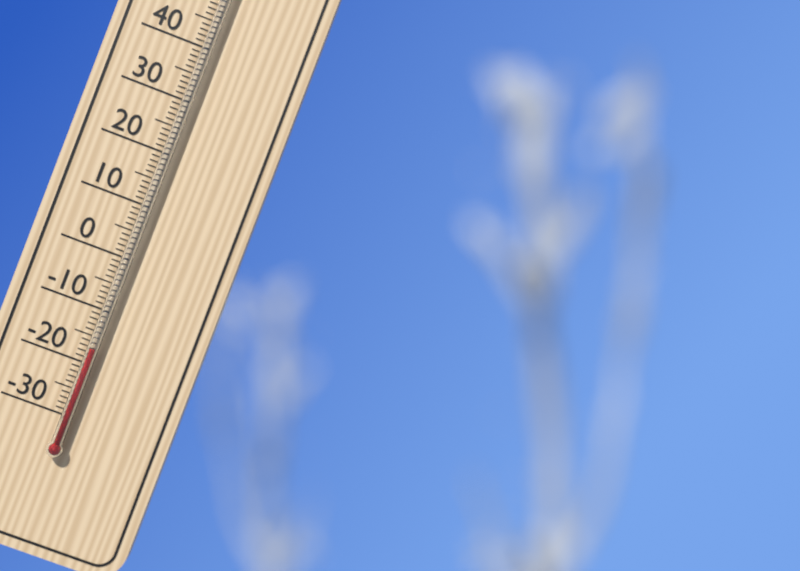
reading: -17 °C
